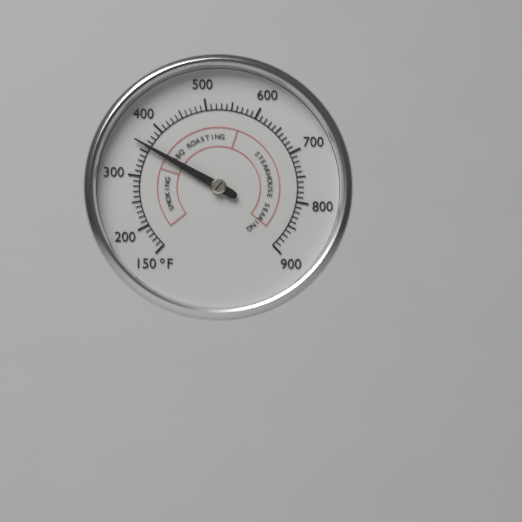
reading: 360 °F
